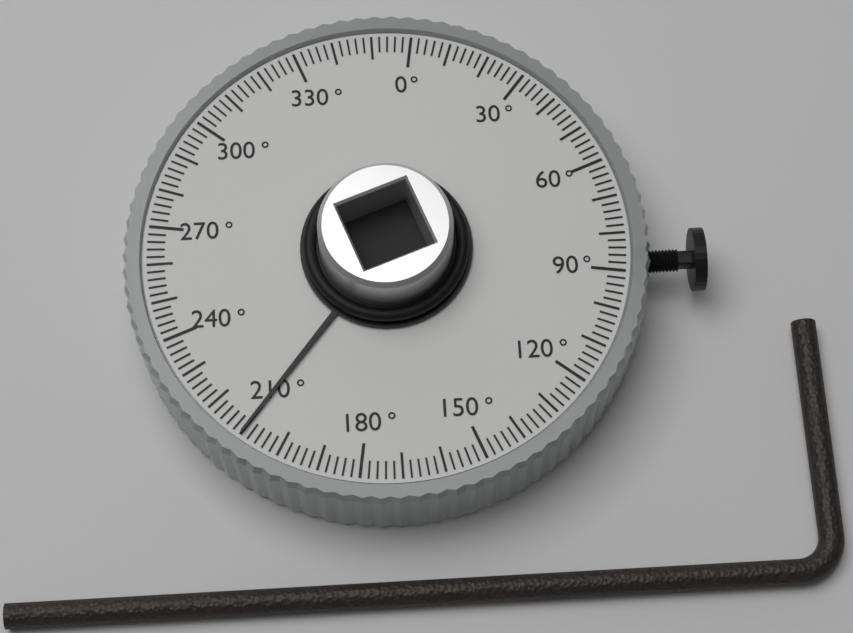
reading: 210 °
